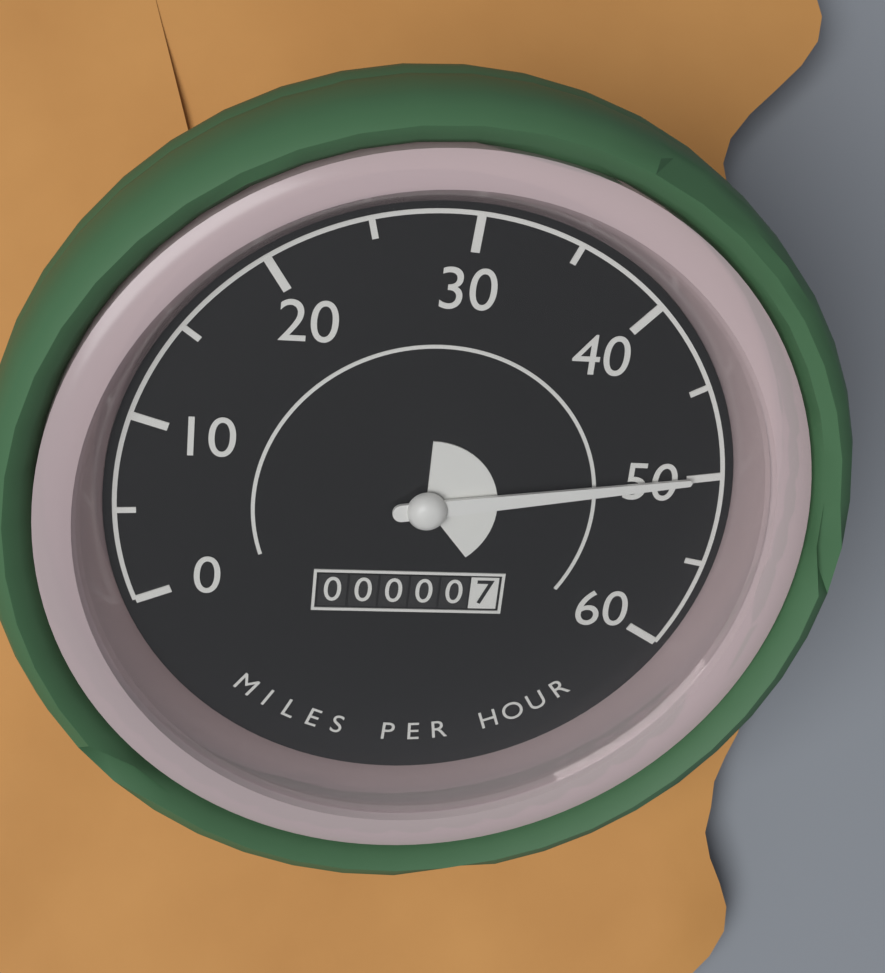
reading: 50 mph
